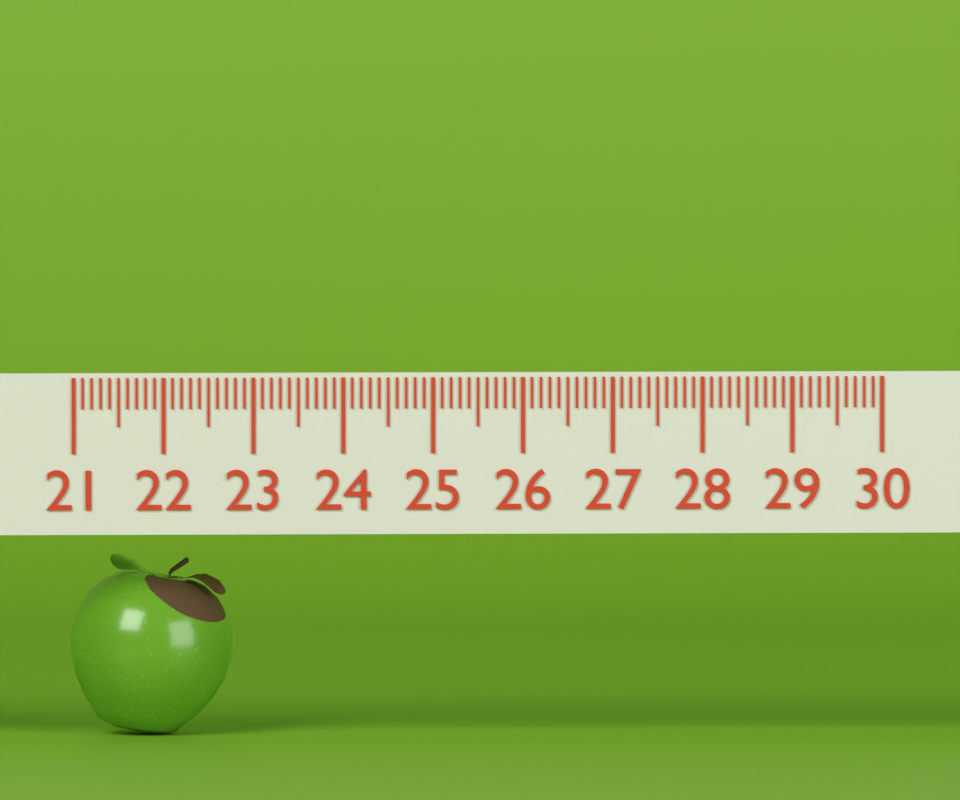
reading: 22.8 (no unit)
